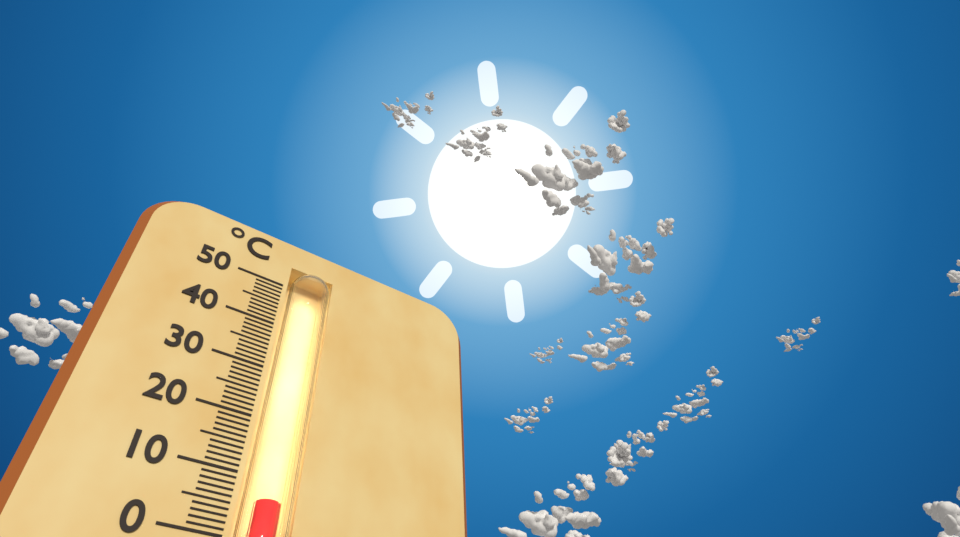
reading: 6 °C
